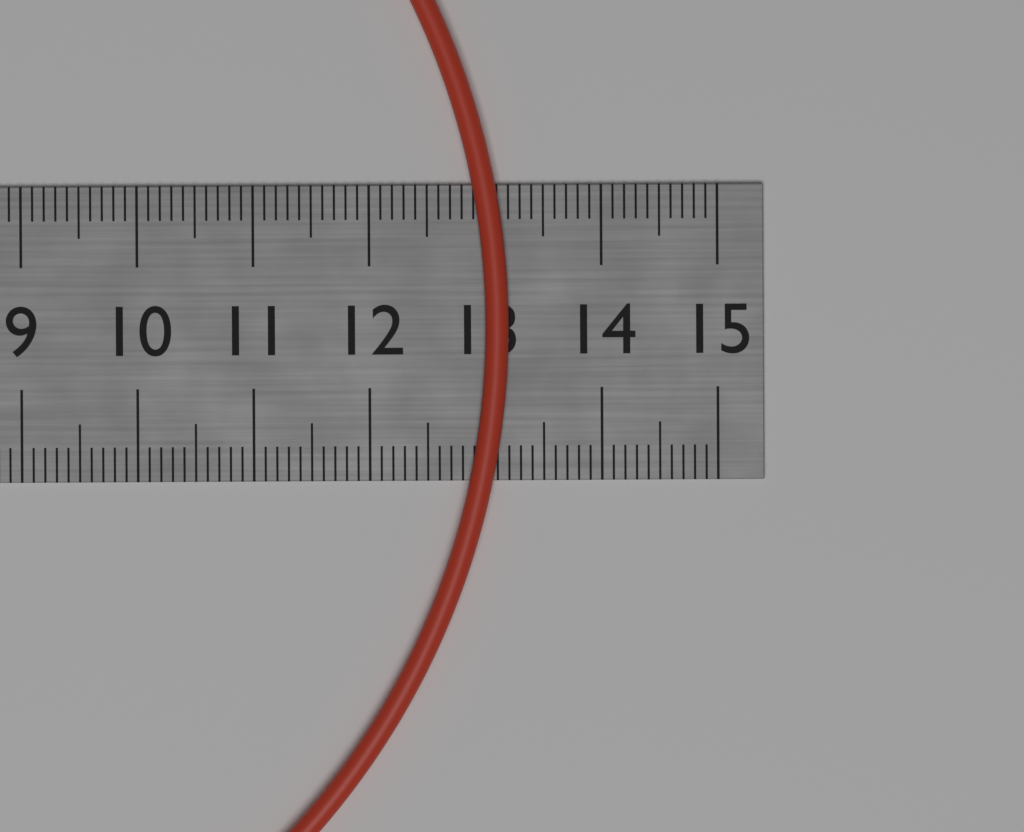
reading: 13.2 cm
